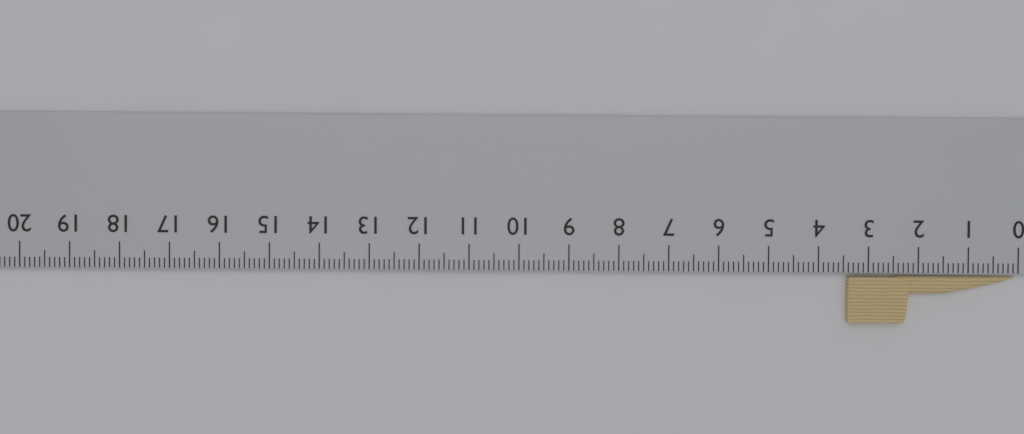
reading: 3.4 cm
